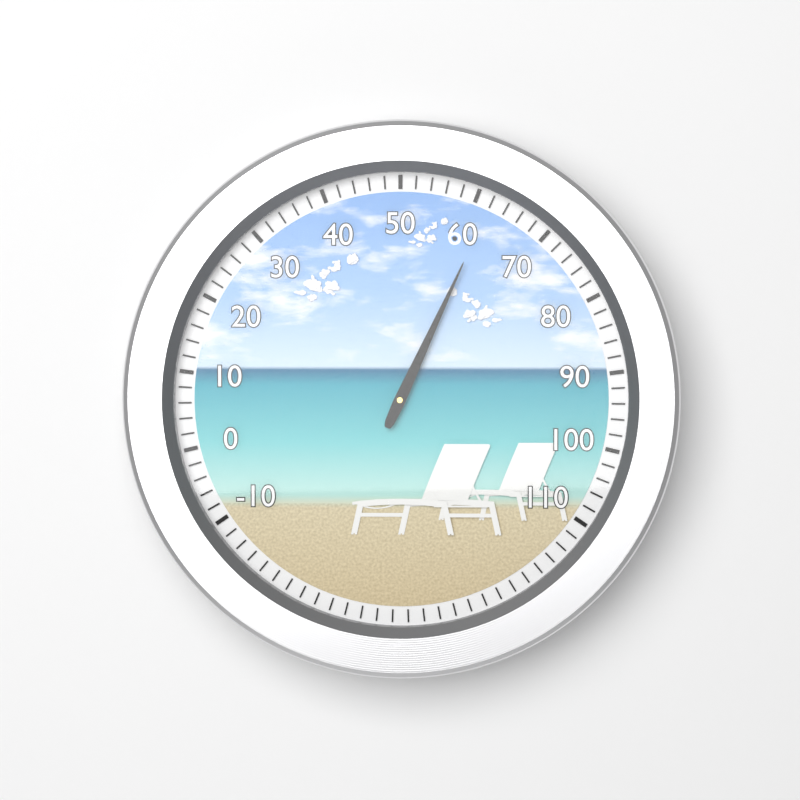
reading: 62 (no unit)
